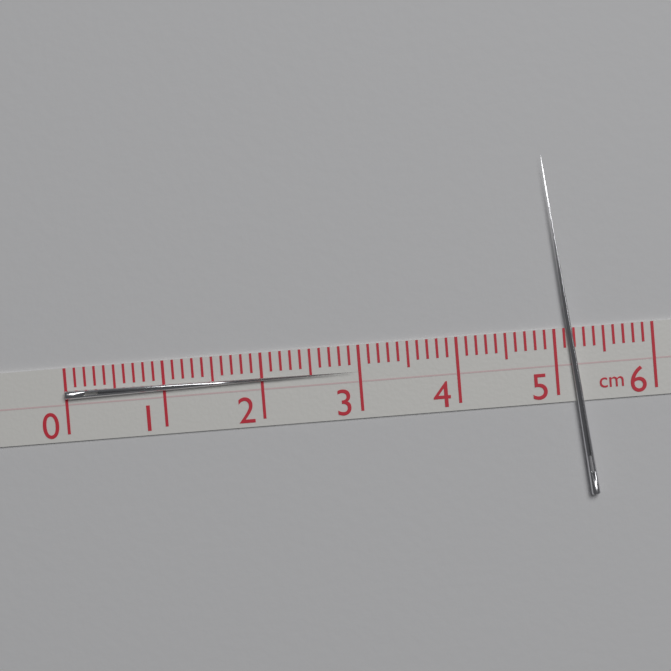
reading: 3.0 cm
